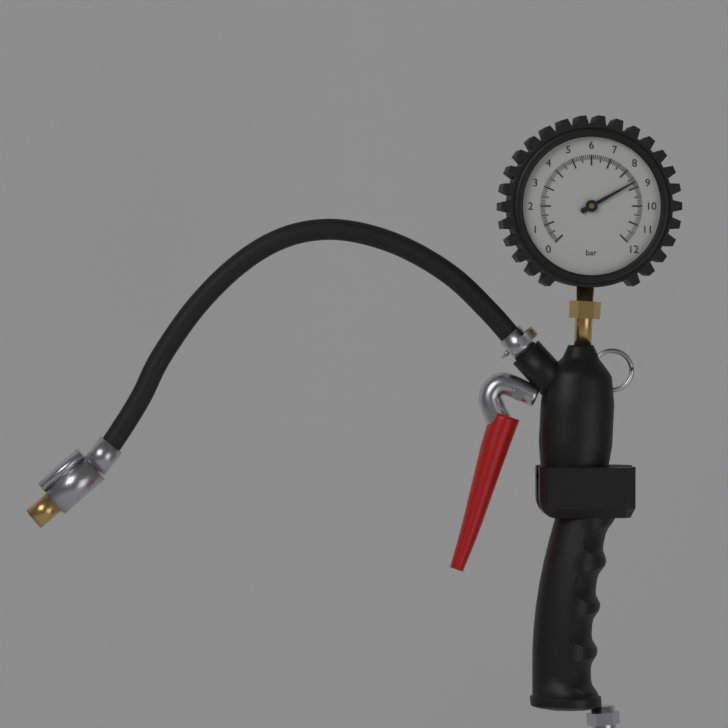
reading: 8.7 bar
